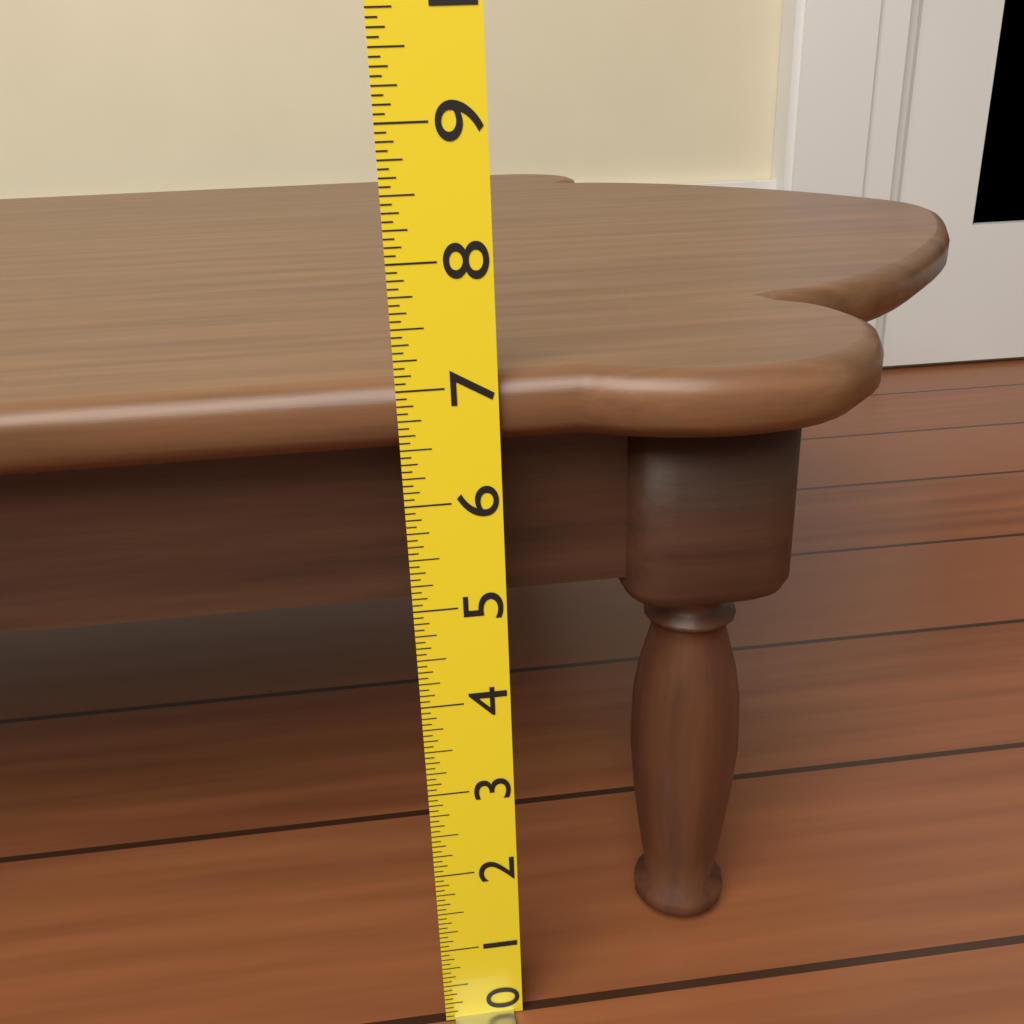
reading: 7.0625 (no unit)
